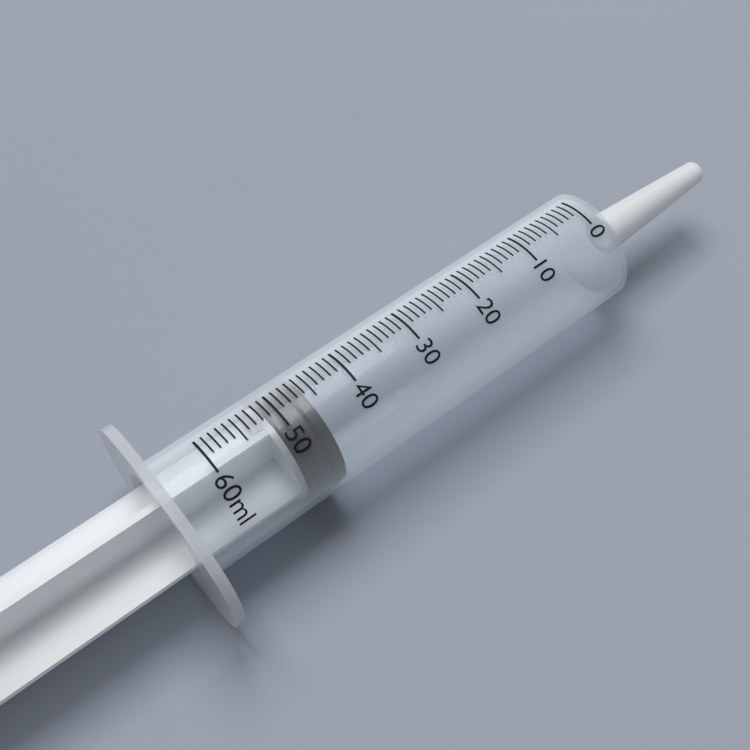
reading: 46 ml
